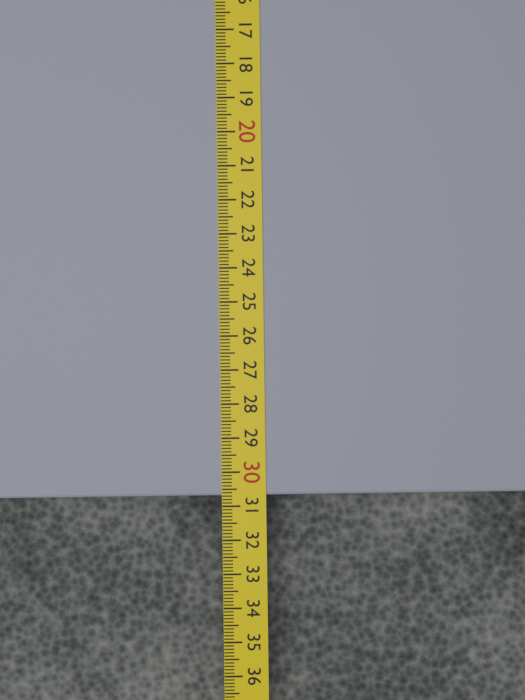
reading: 30.7 cm
